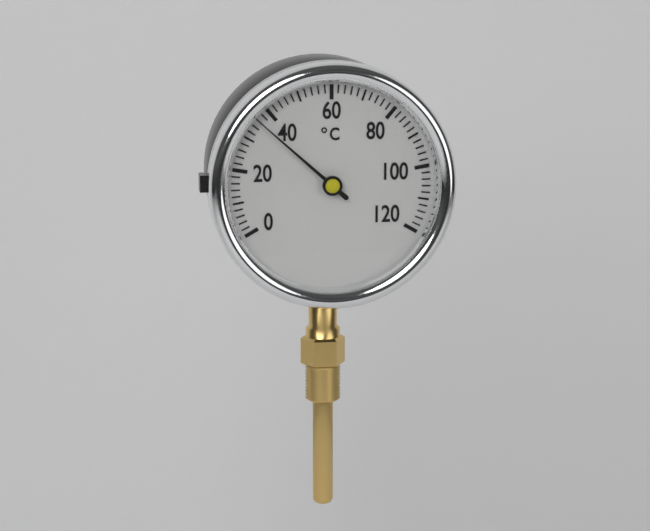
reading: 36 °C
